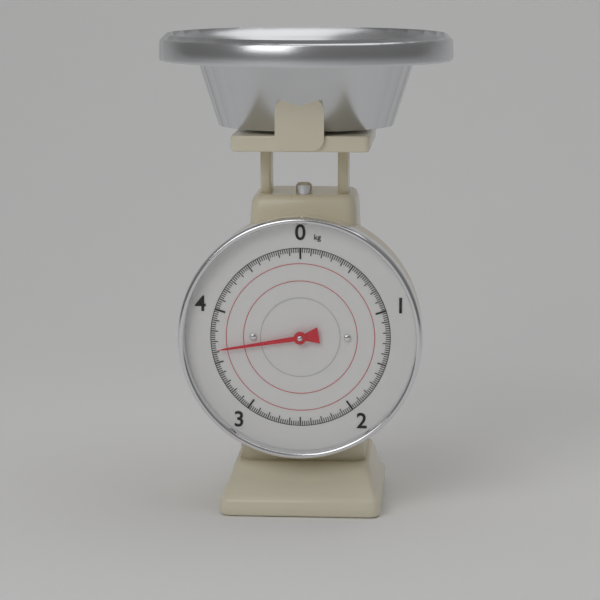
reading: 3.62 kg
